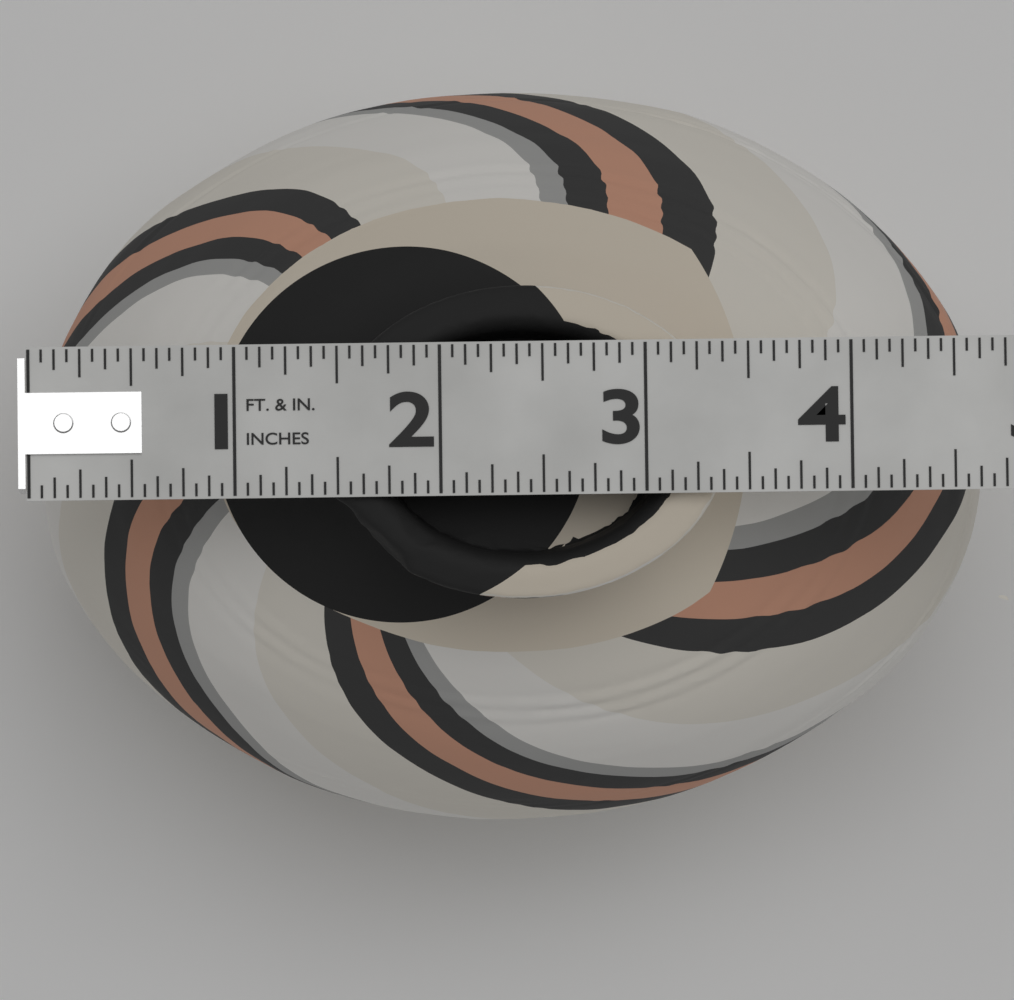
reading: 4.7500 in
